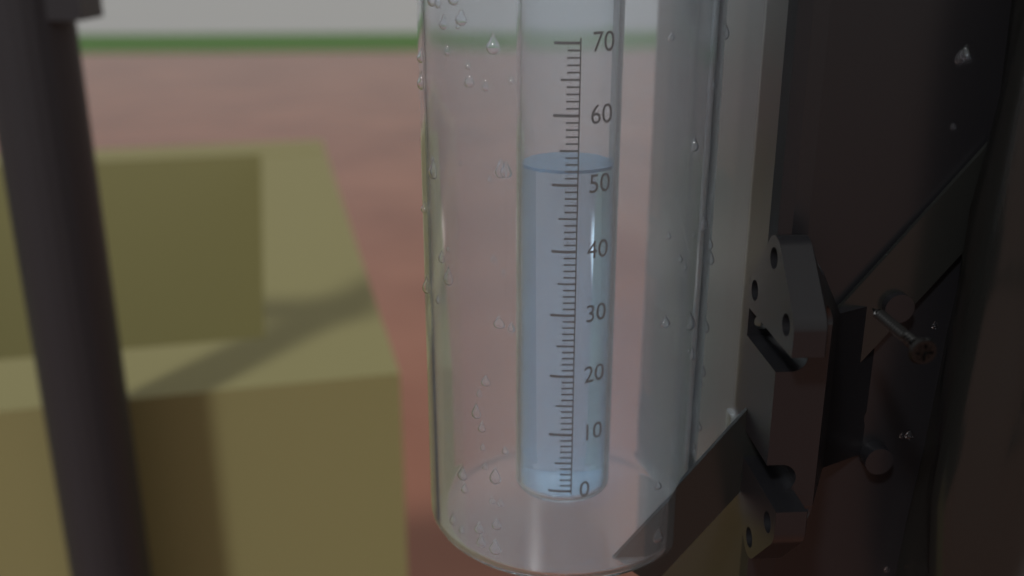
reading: 52 (no unit)
